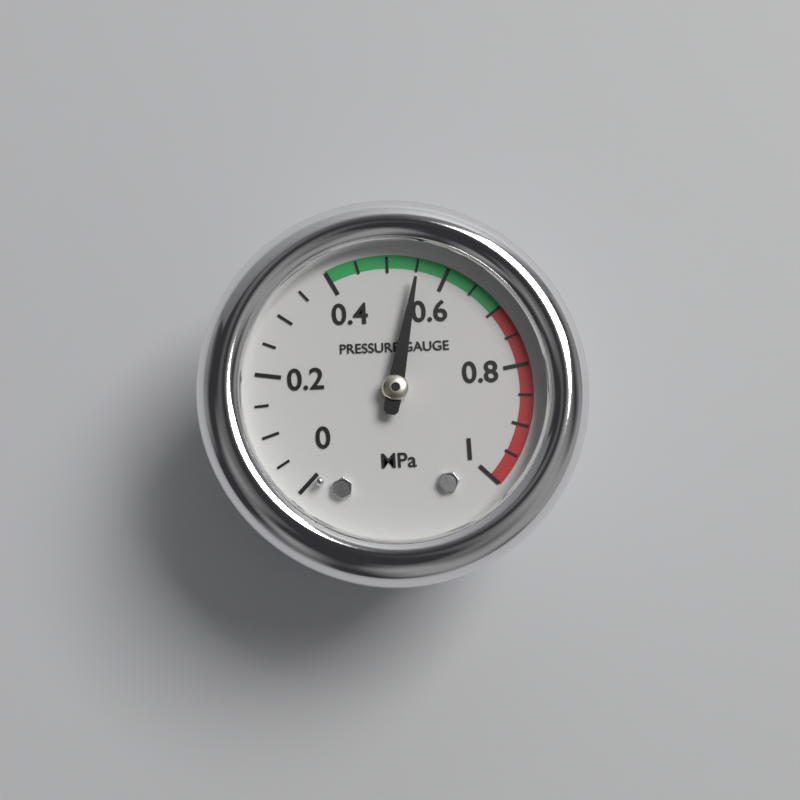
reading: 0.55 MPa
